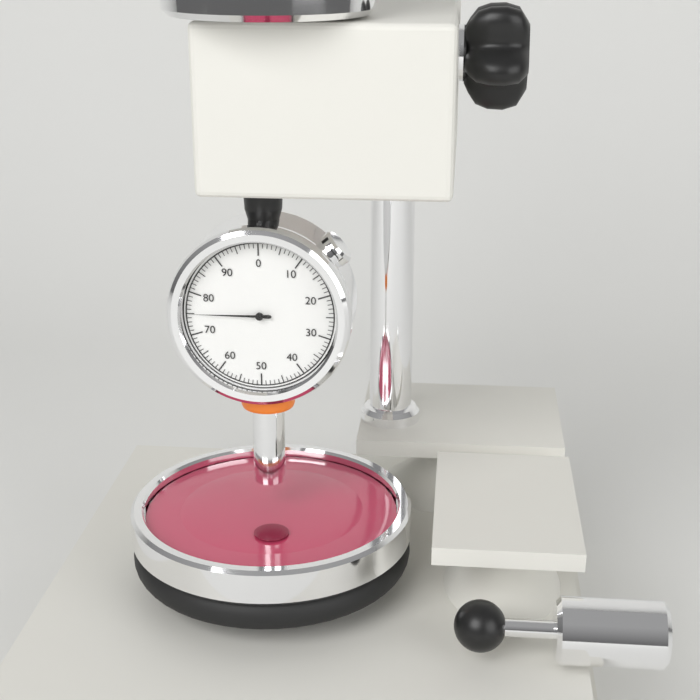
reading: 75 (no unit)
